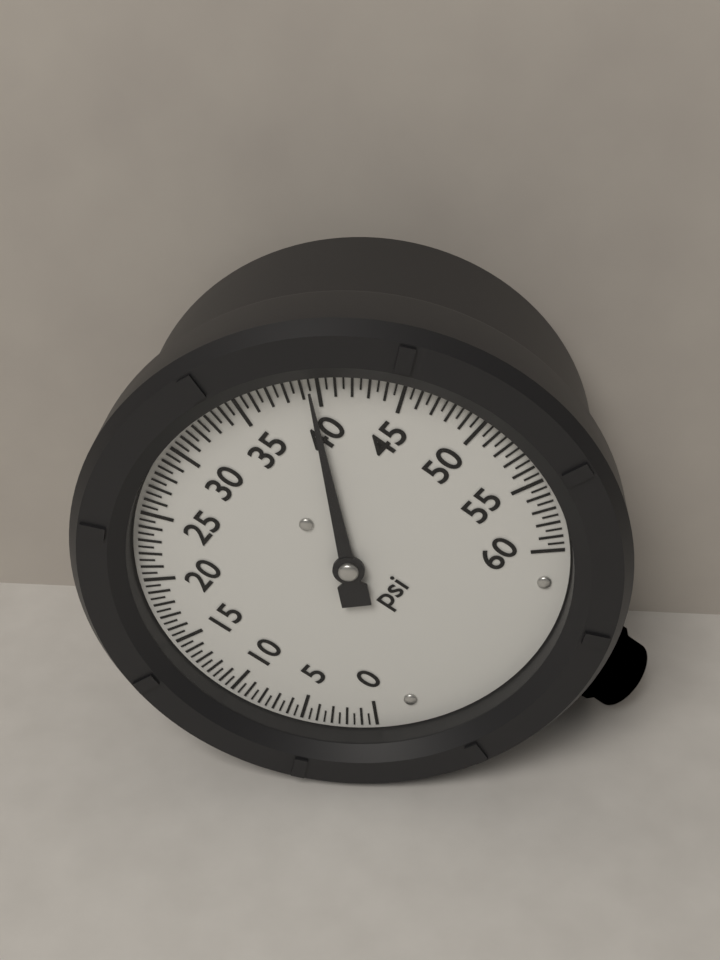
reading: 39.5 psi
